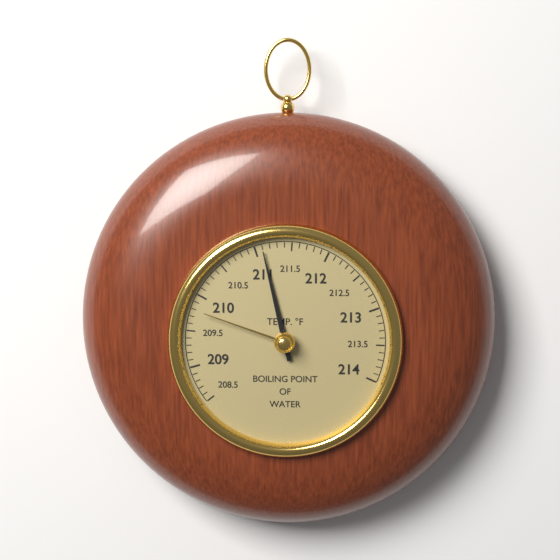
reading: 211.1 °F
